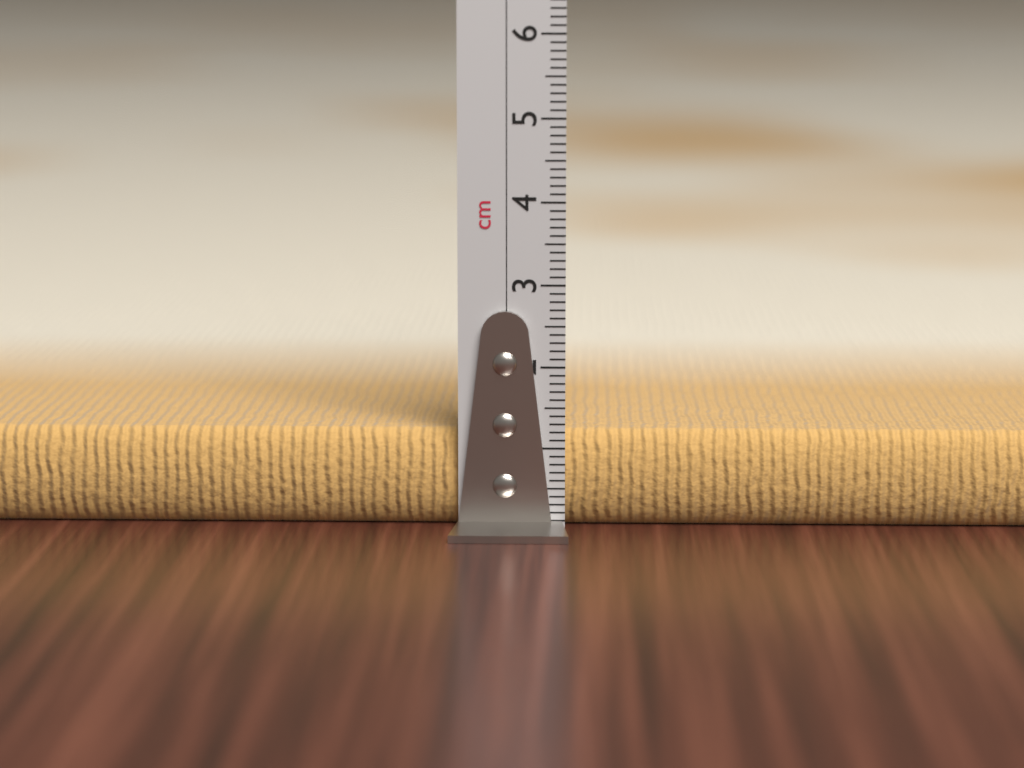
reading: 1.2 cm
